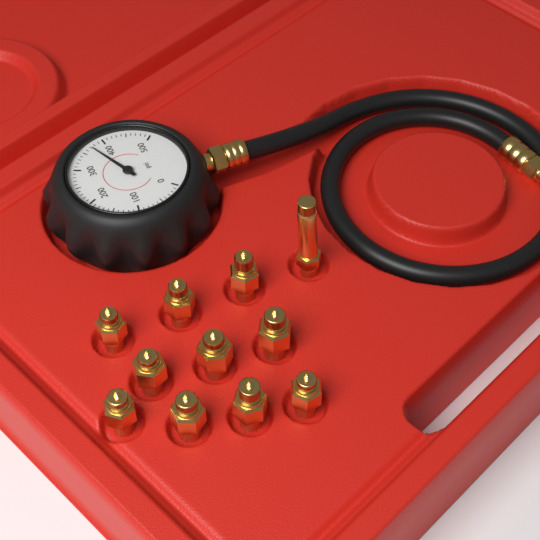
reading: 370 psi
